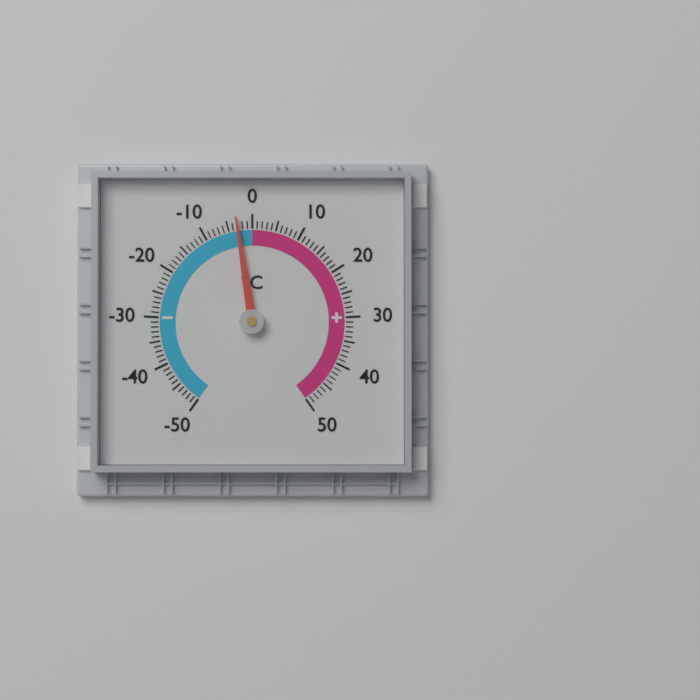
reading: -3 °C
